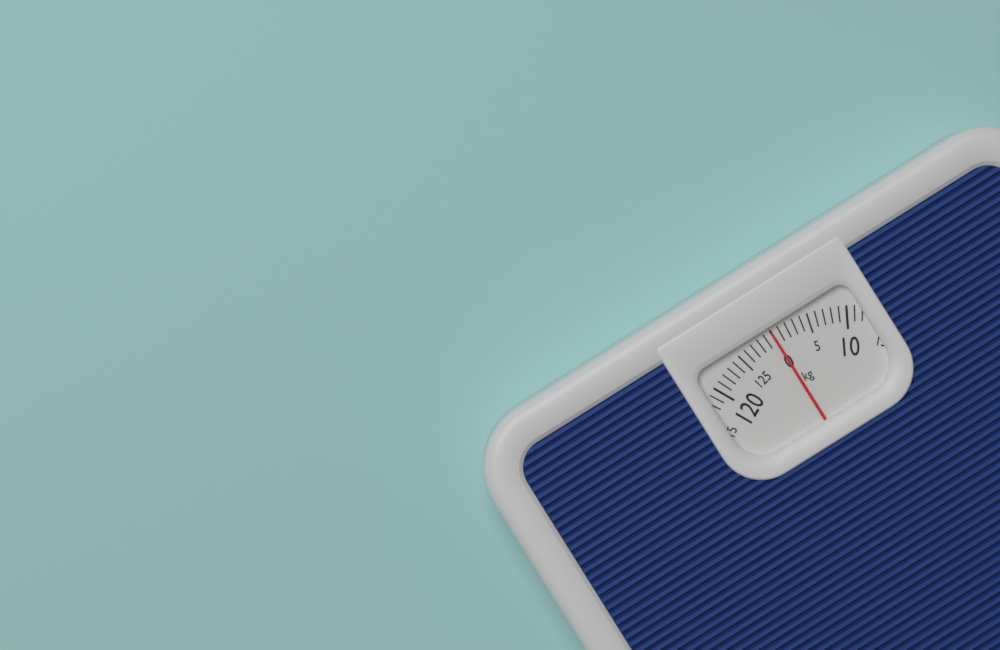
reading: 0 kg
